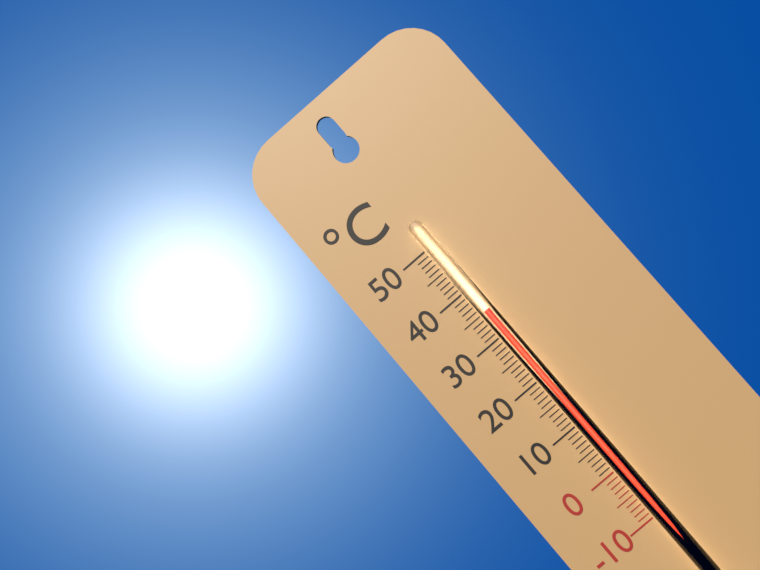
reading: 35 °C
